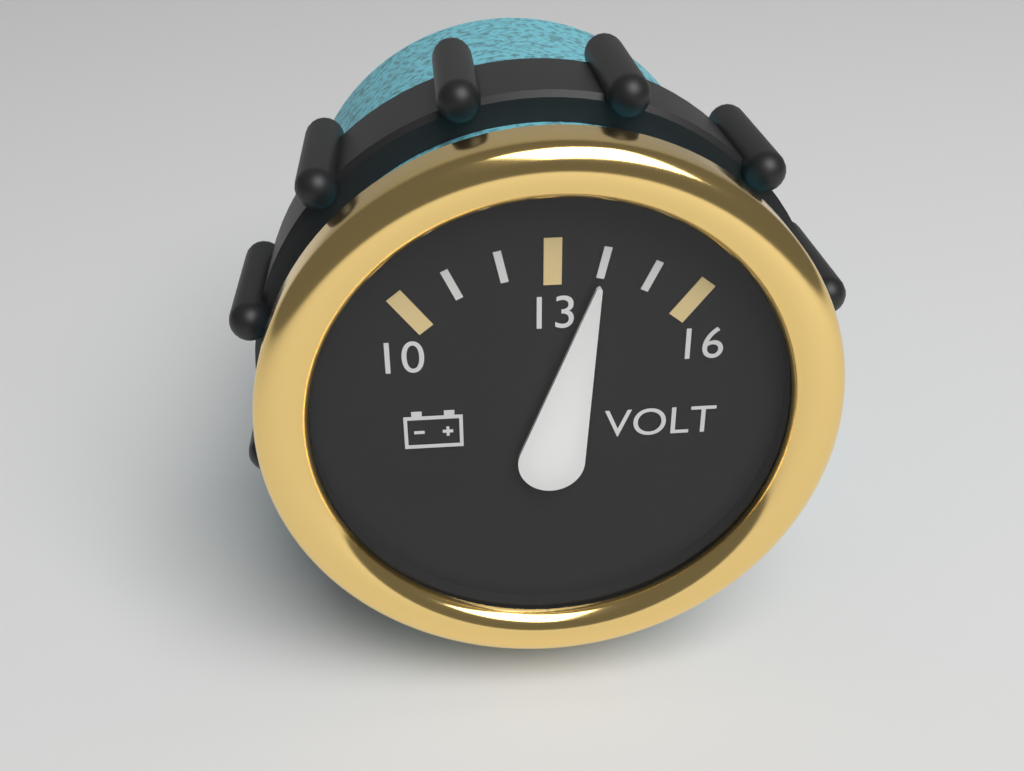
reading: 14 V
